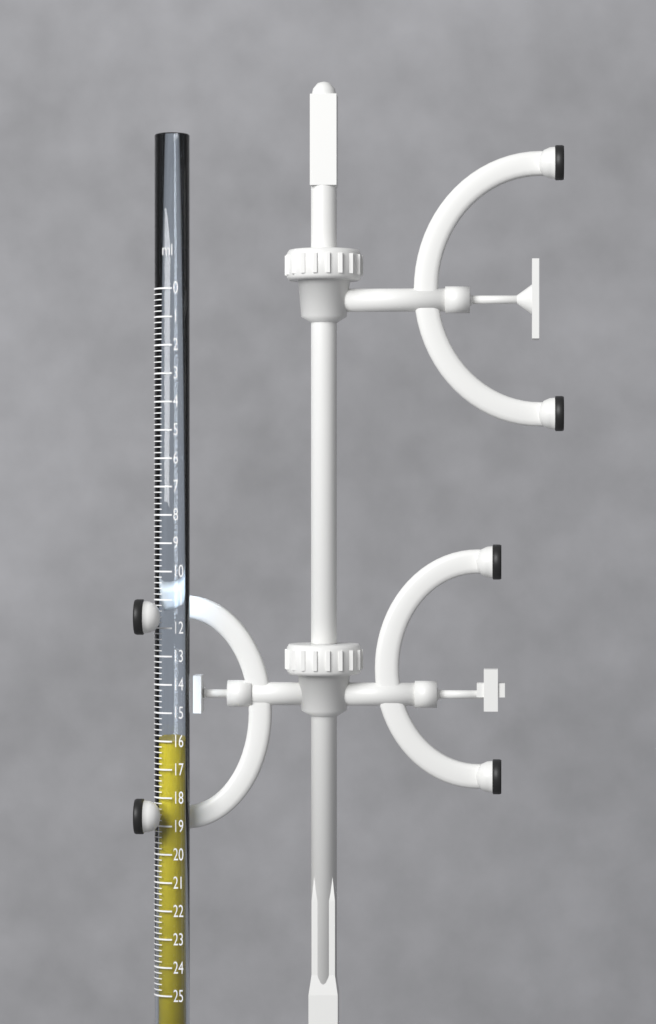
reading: 16.0 ml
